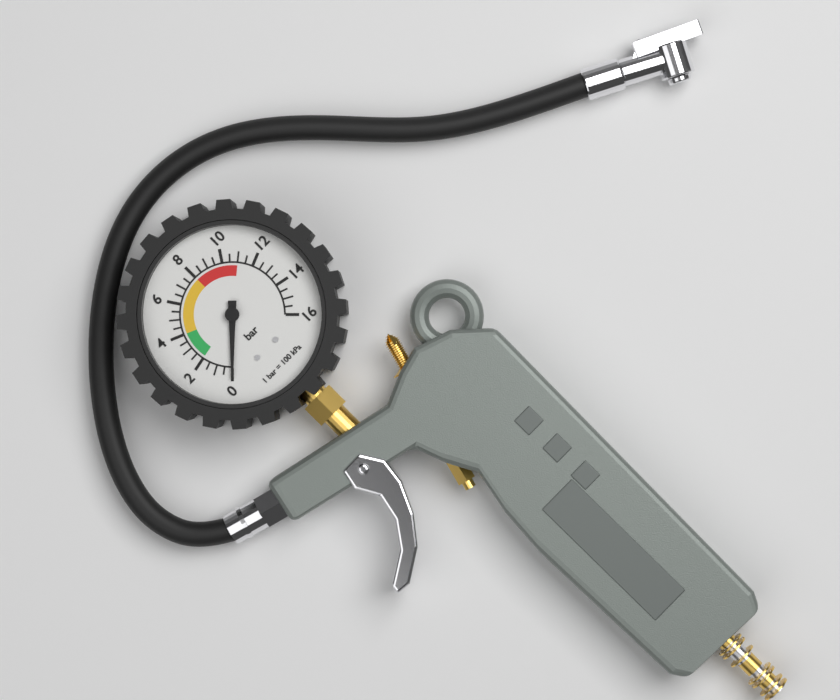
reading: 0.0 bar
